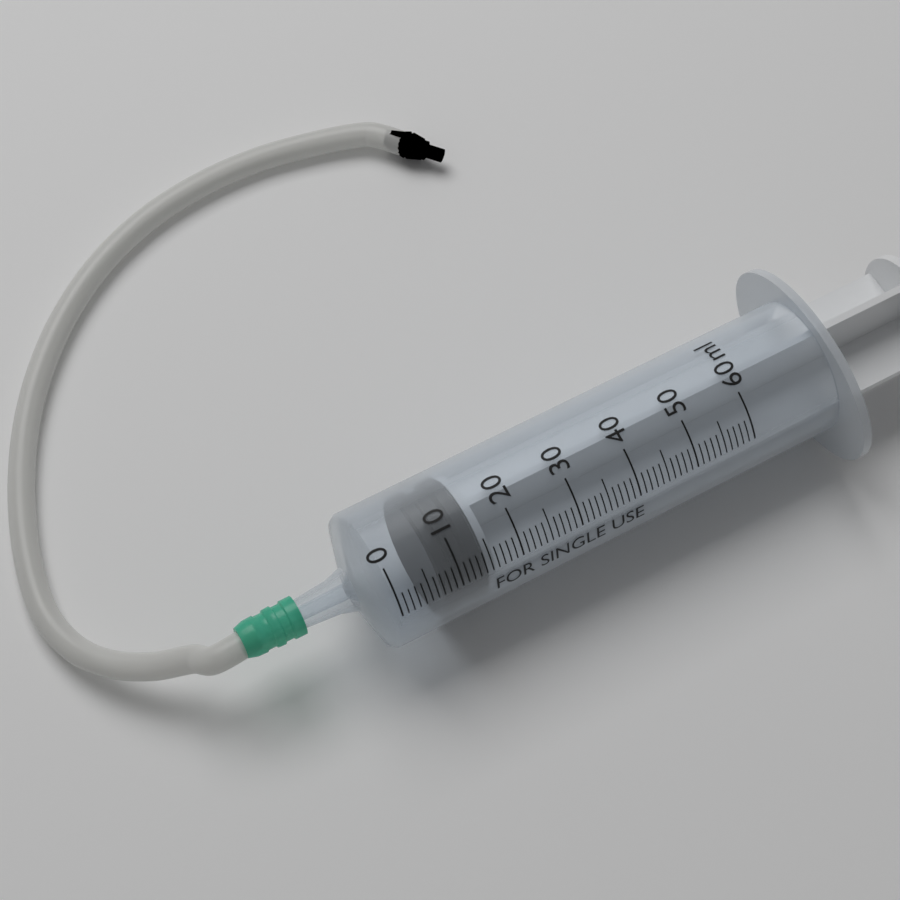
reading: 7 ml
